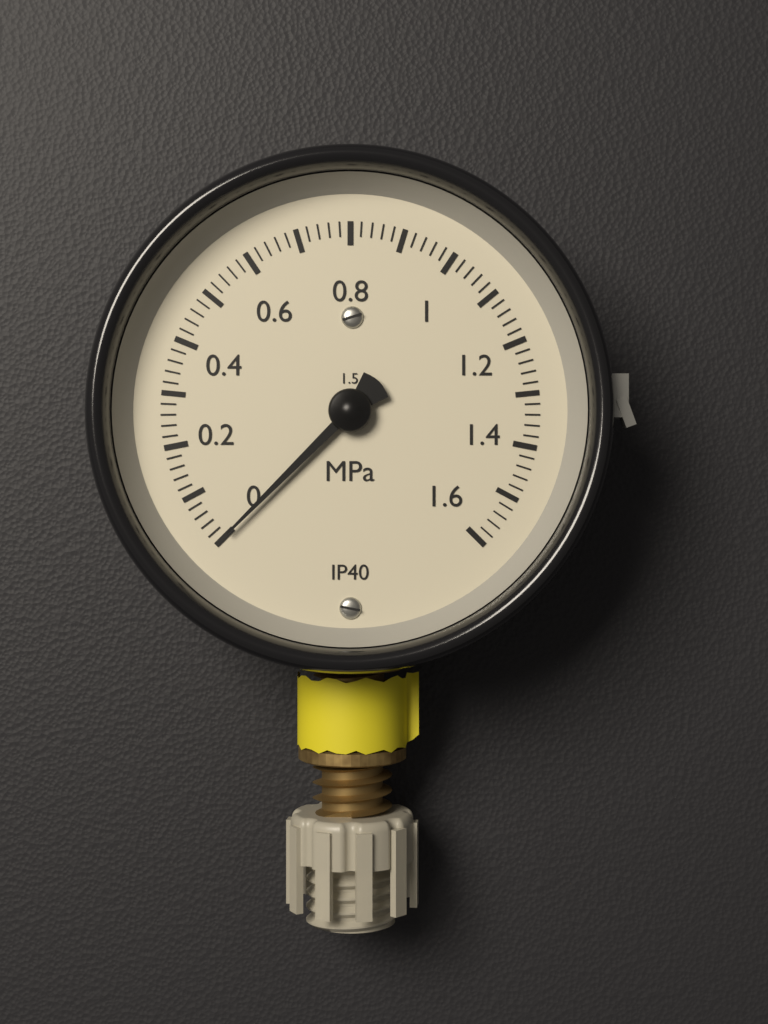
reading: 0.00 MPa
